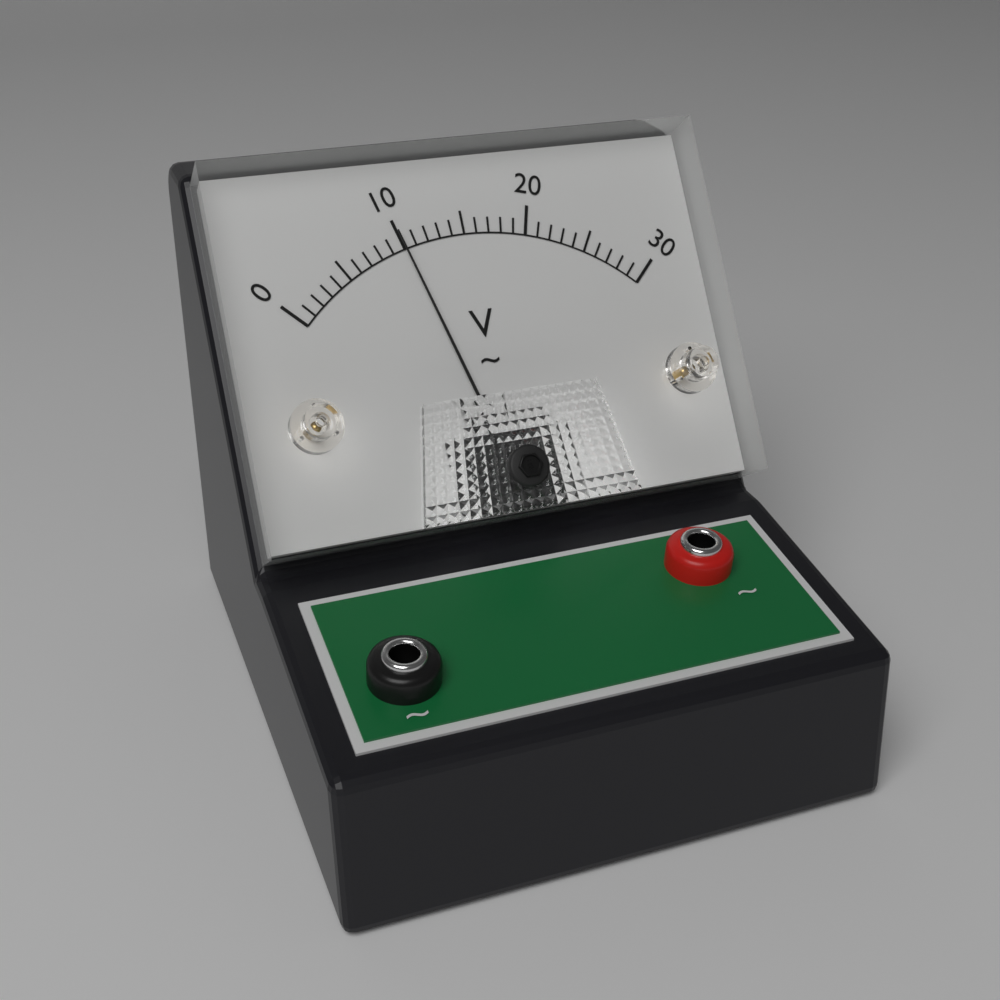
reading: 10 V
